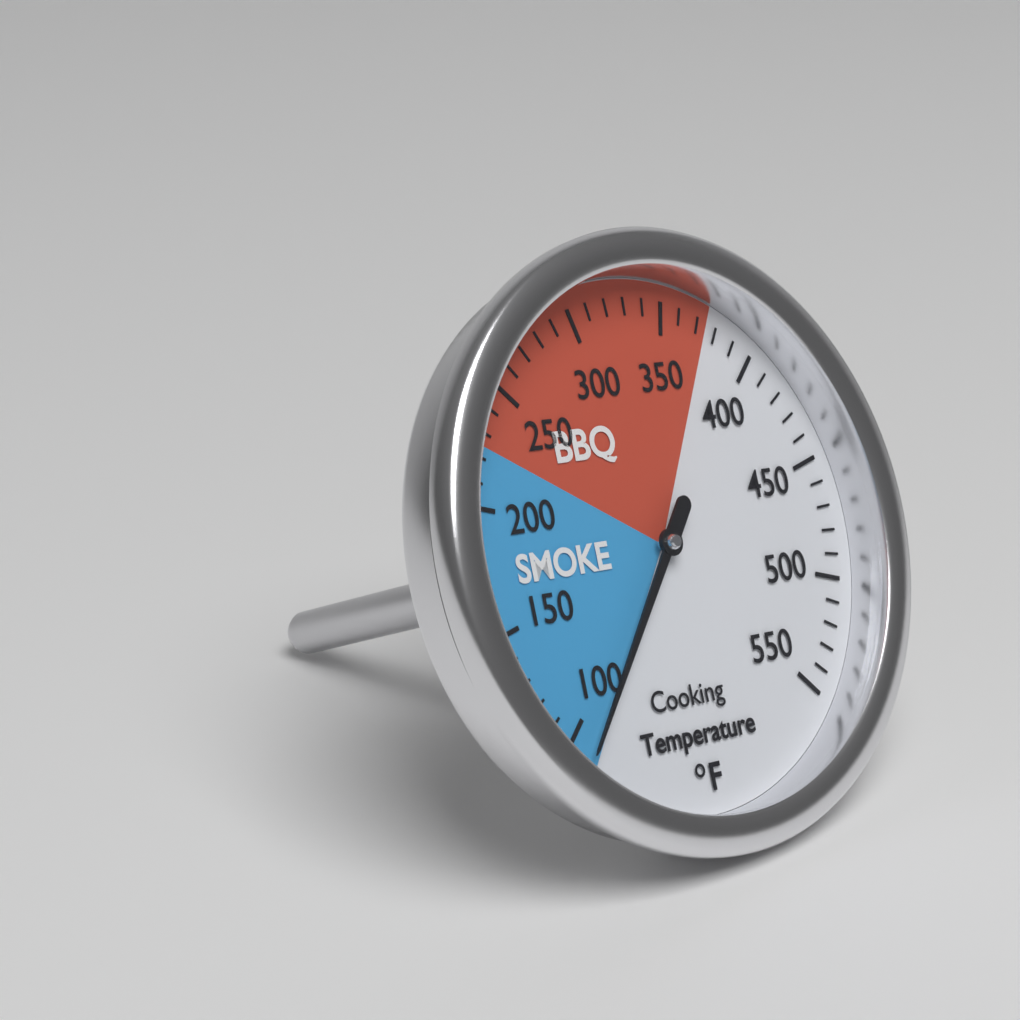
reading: 90 °F
